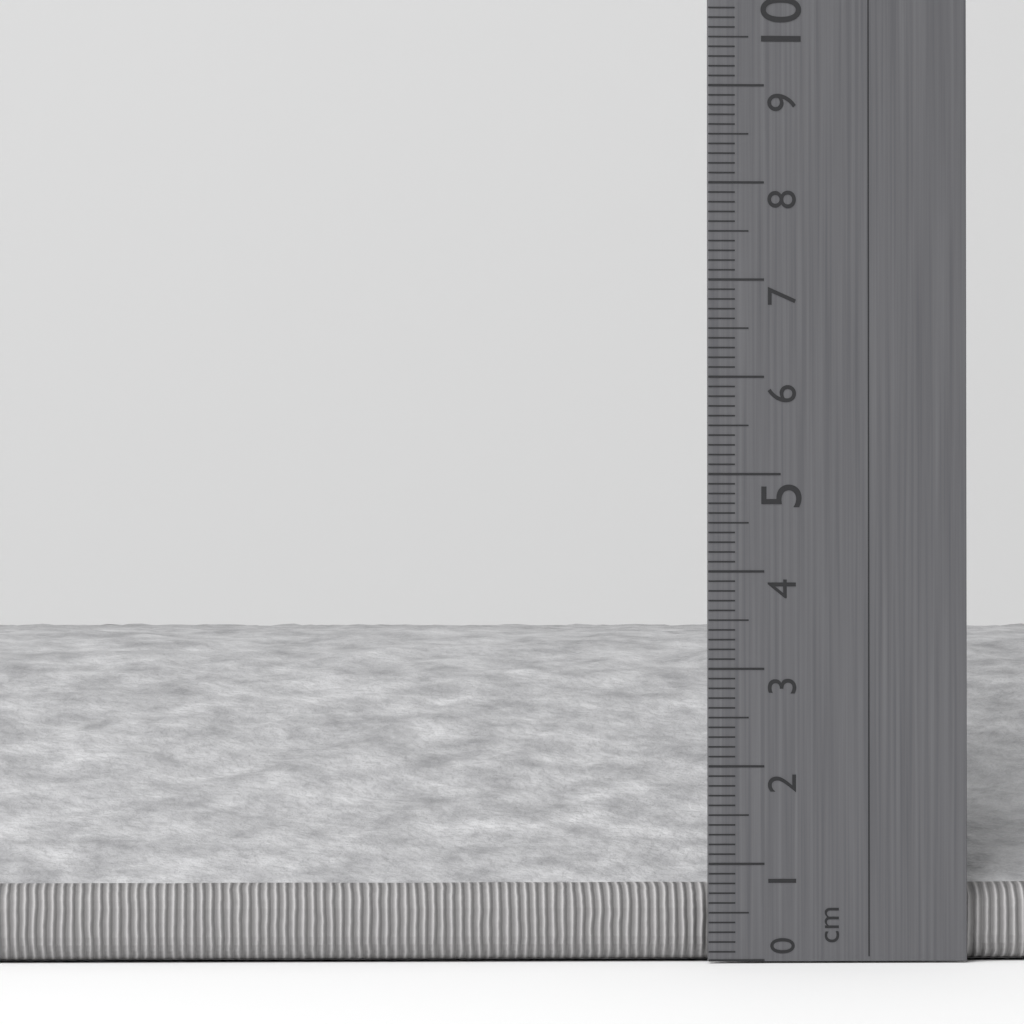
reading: 3.4 cm
